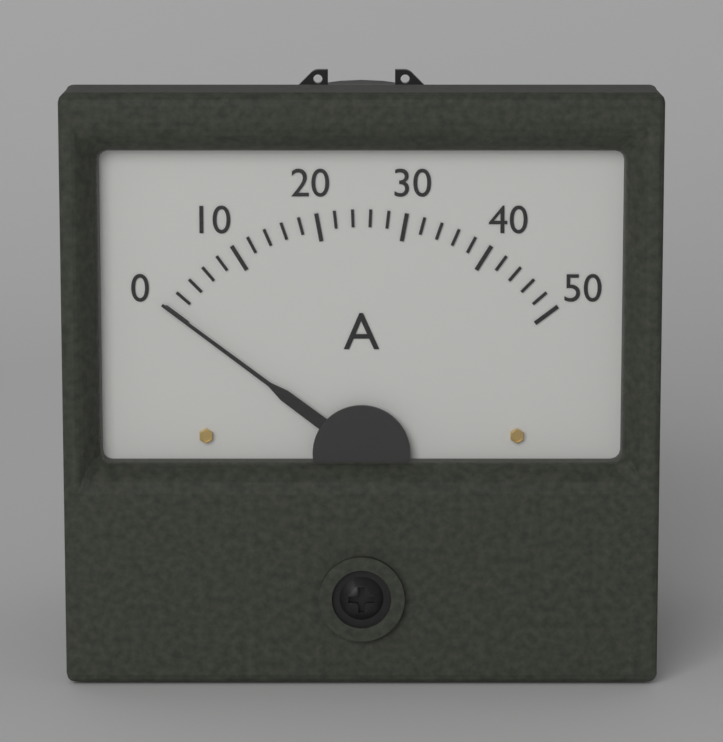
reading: 0 A
